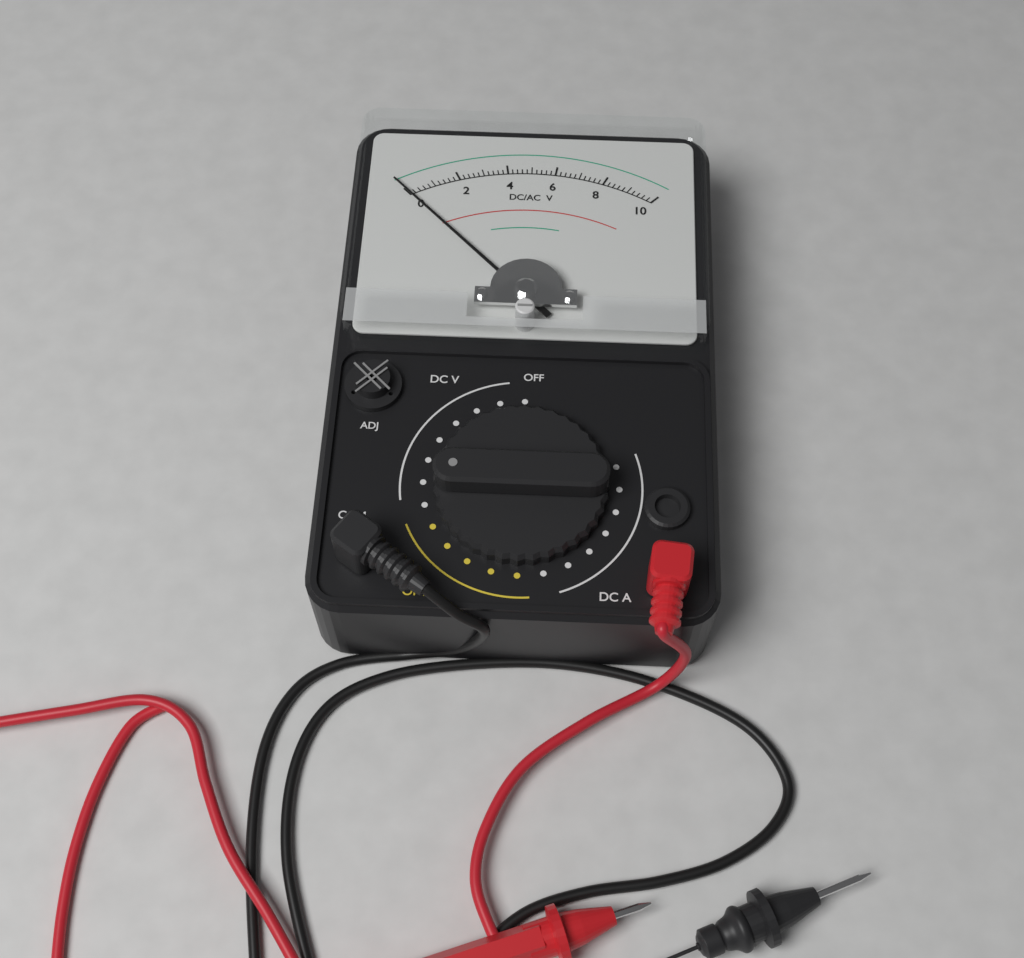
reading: 0.0 V
